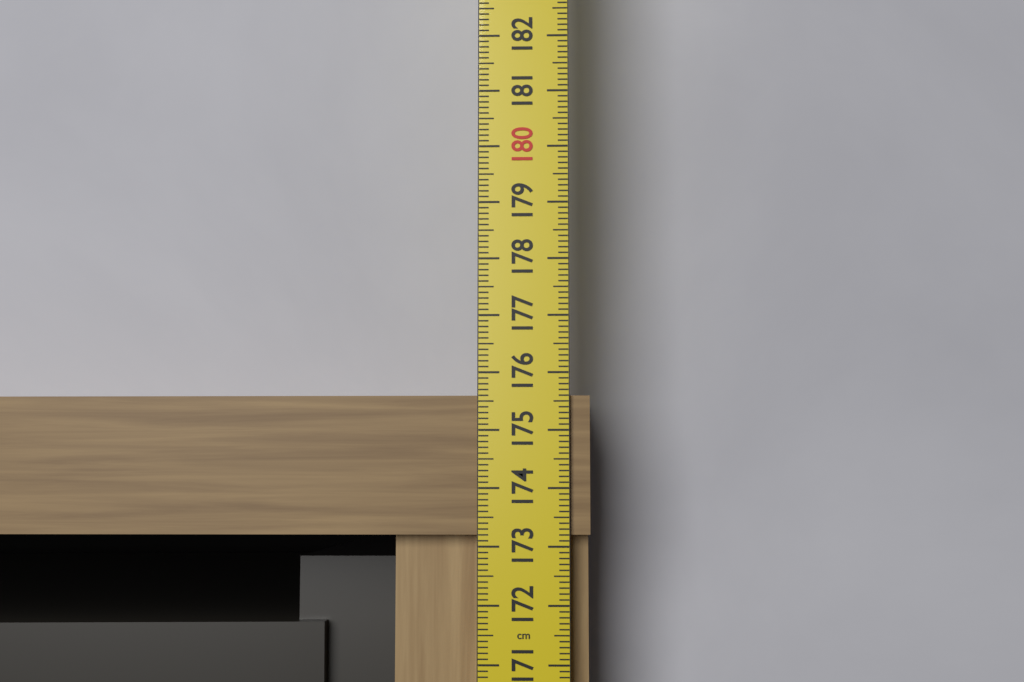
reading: 175.6 cm
